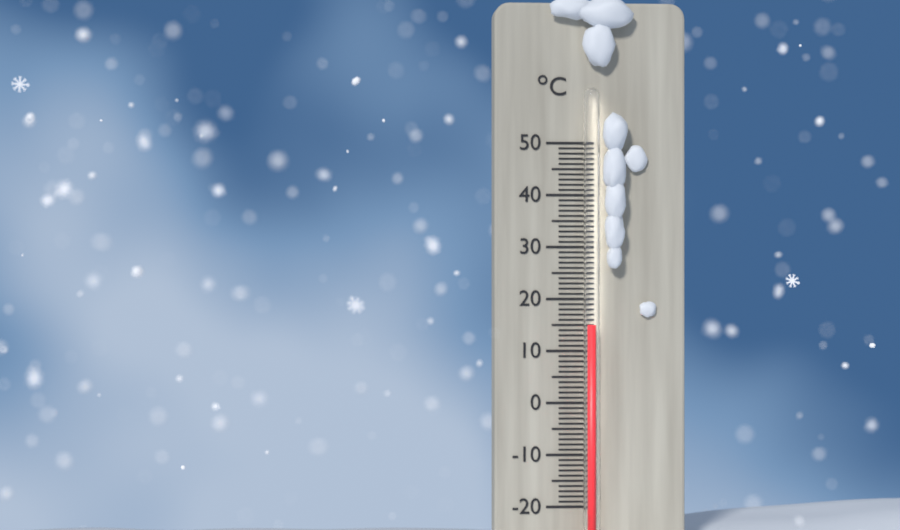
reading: 15 °C
